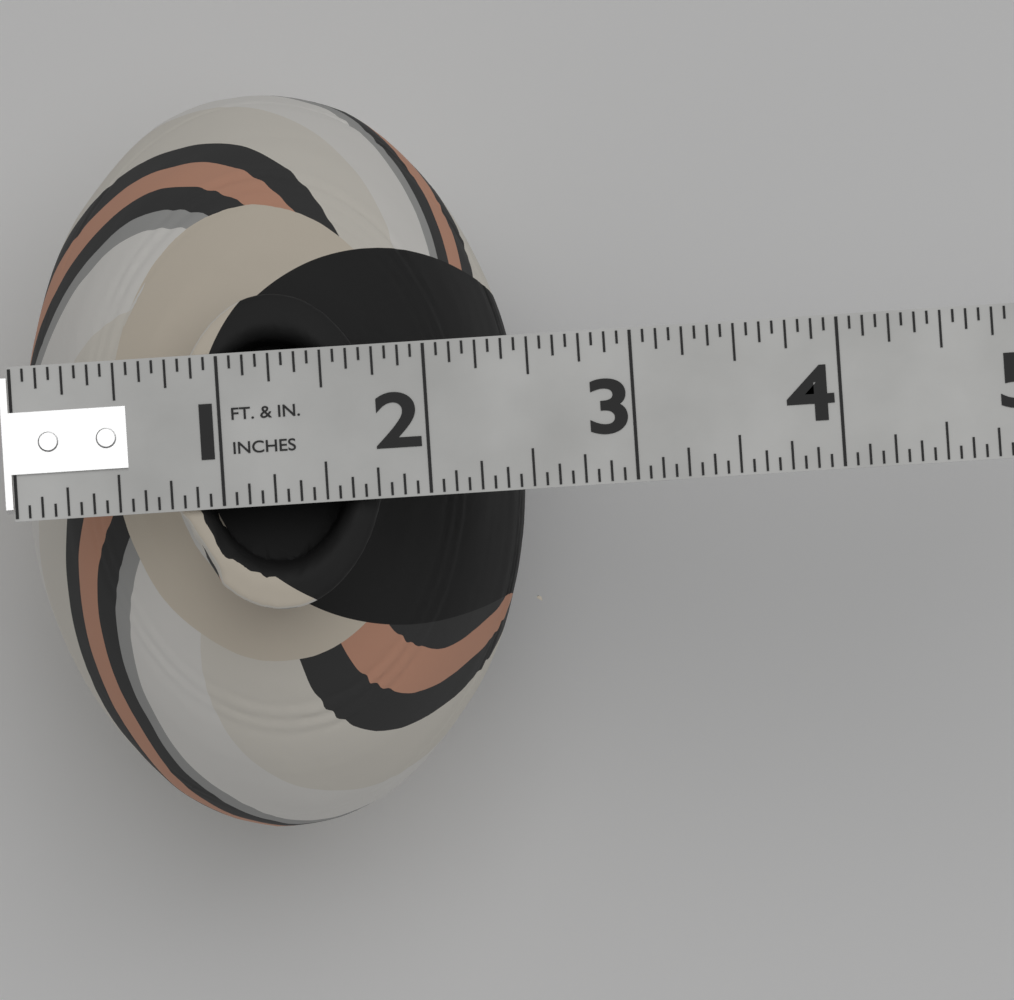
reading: 2.5000 in
